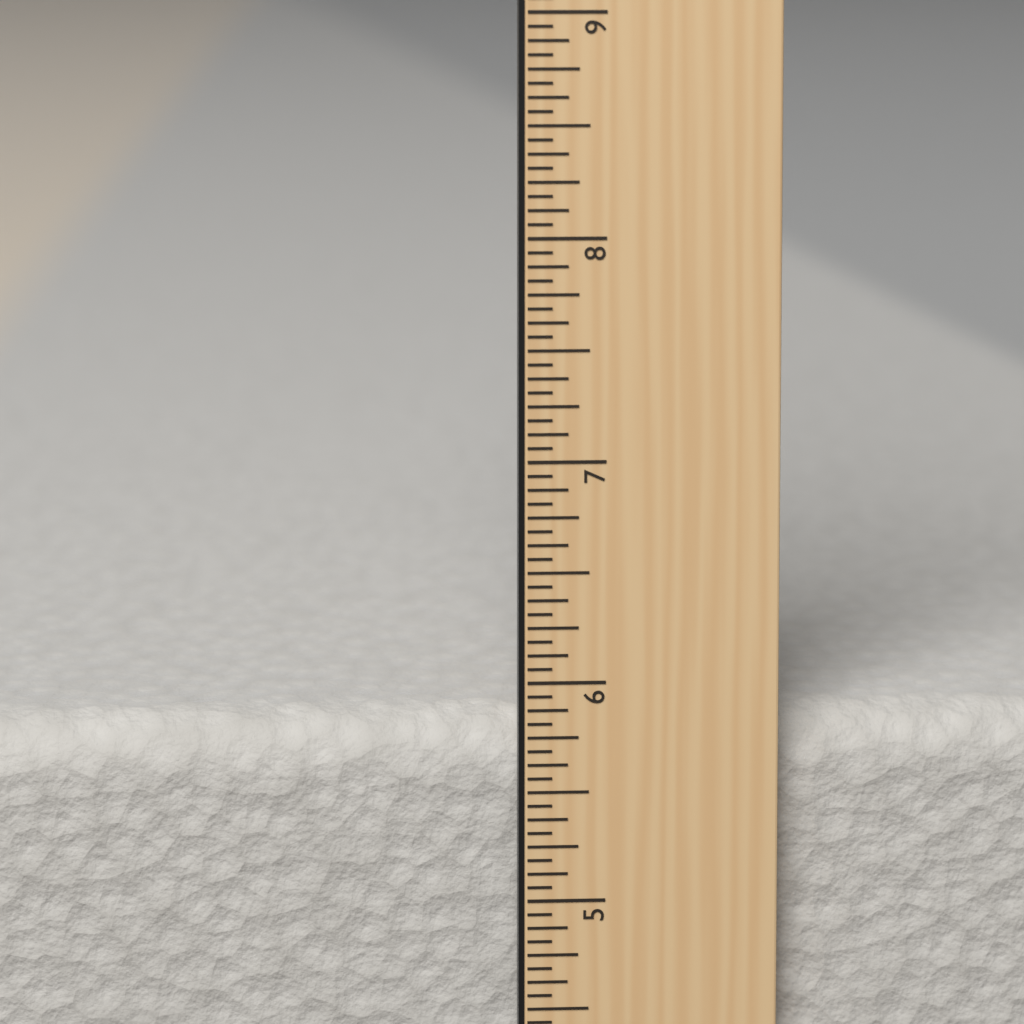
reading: 5.8125 in
